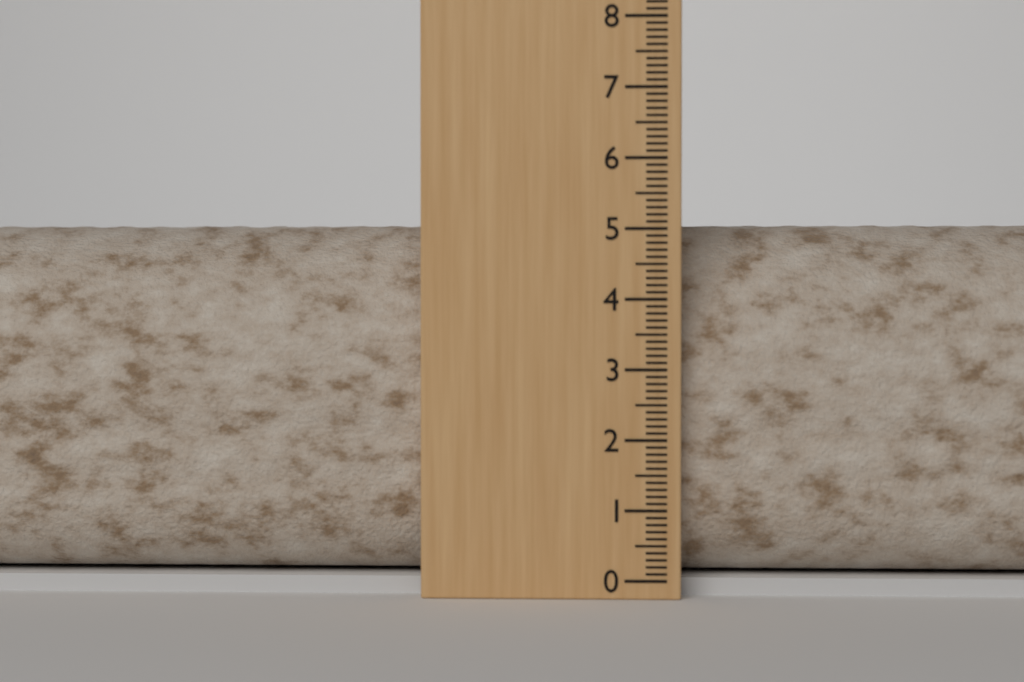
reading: 5.1 (no unit)
